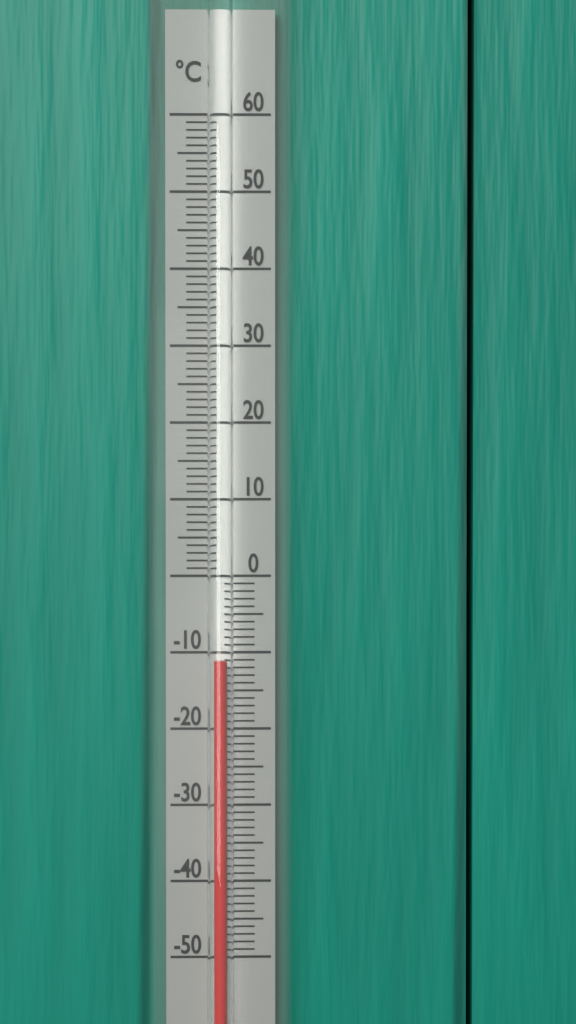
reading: -11 °C
